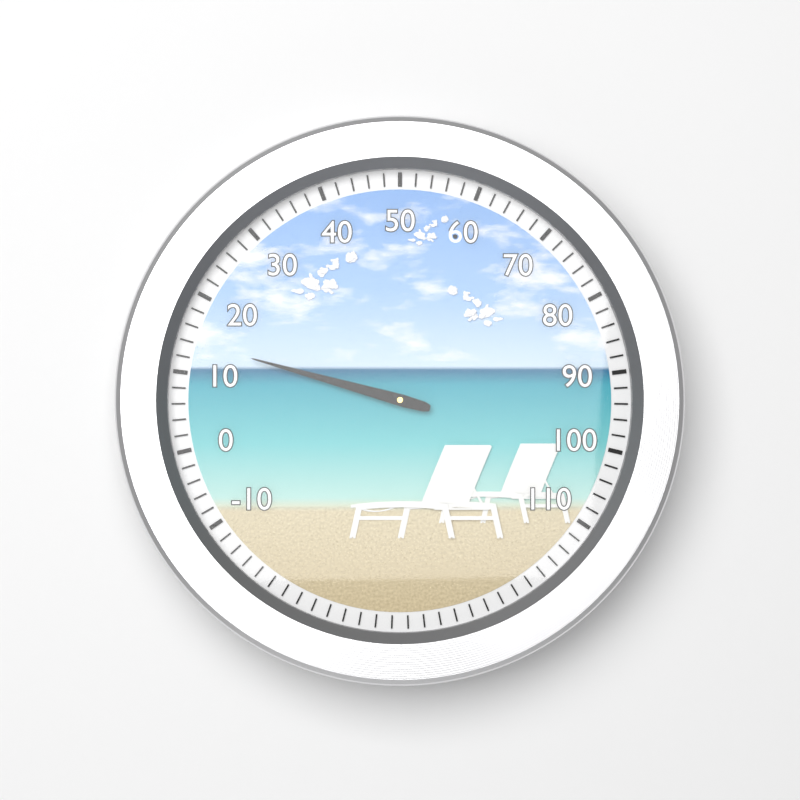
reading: 14 (no unit)
